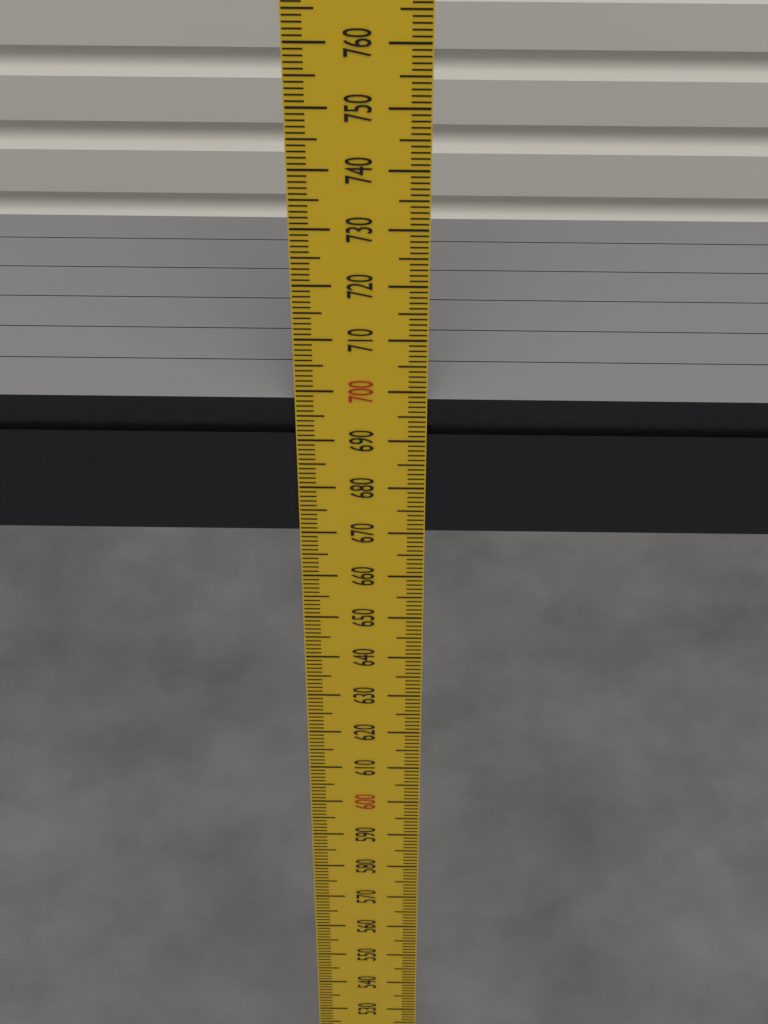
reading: 698 mm
